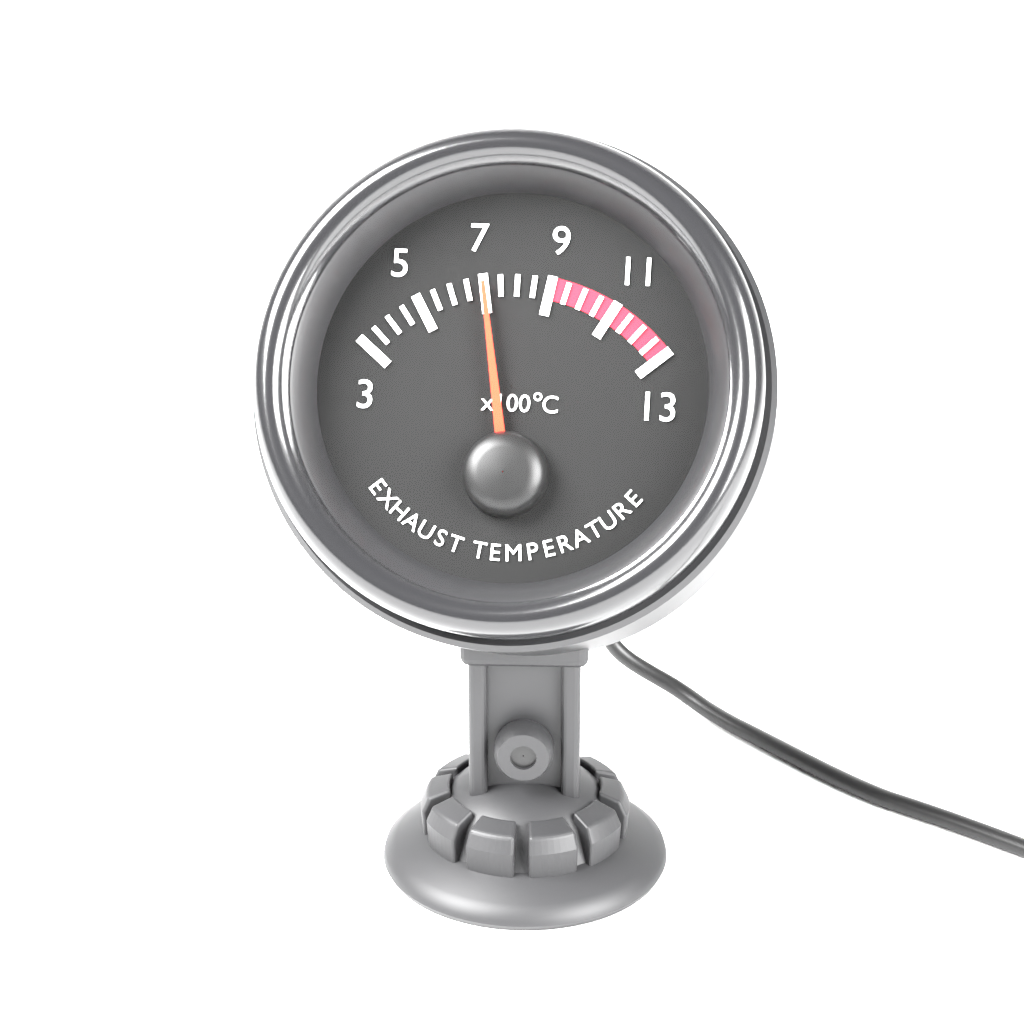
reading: 7.0 x100°C
